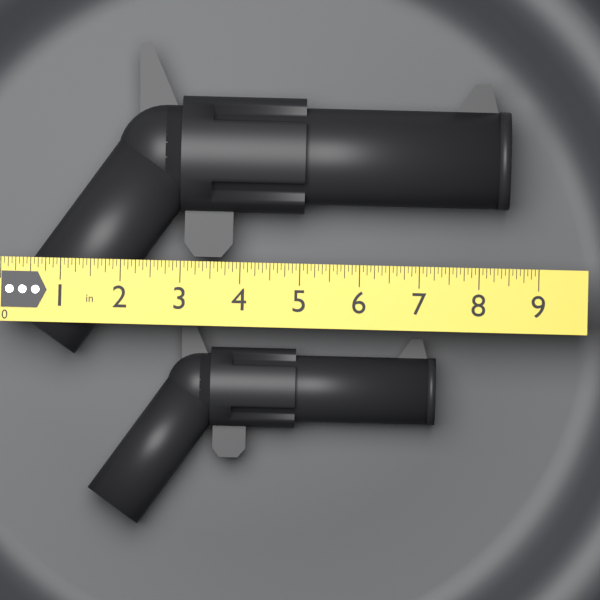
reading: 8.5000 in
